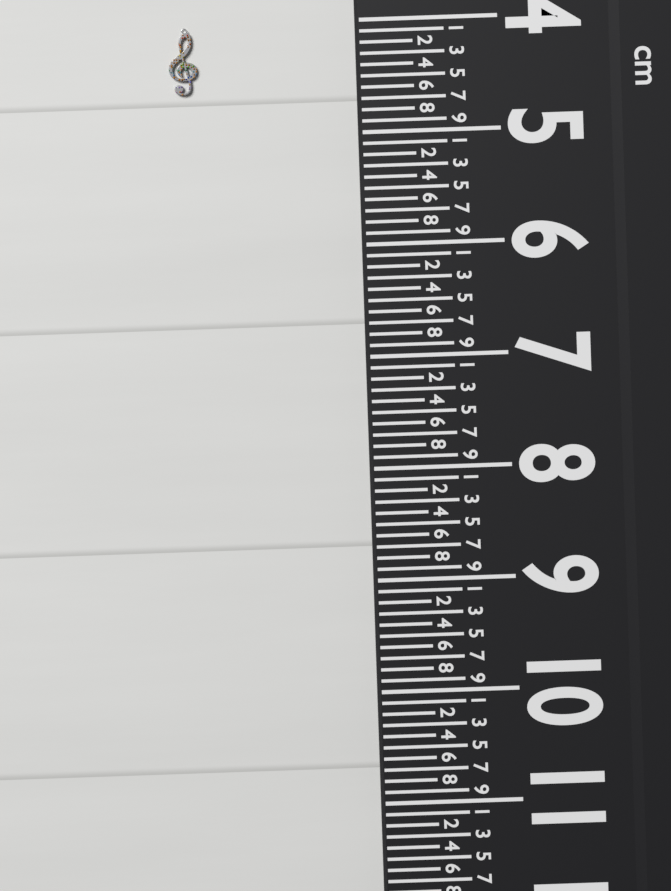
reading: 4.6 cm
